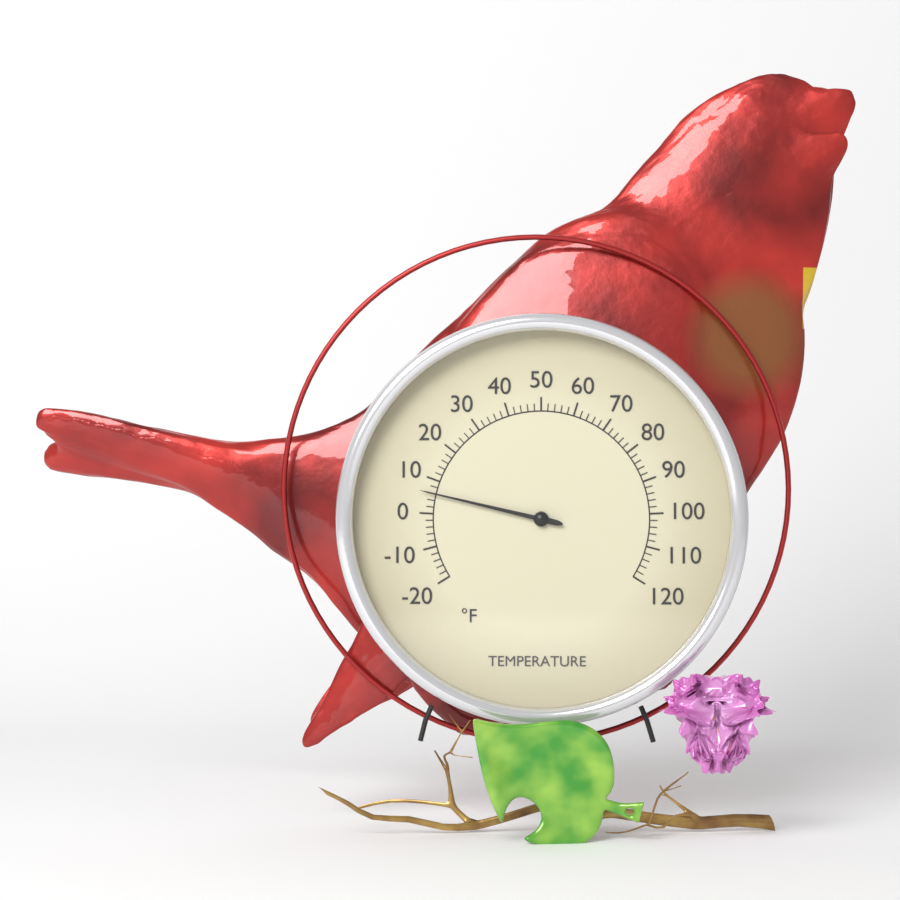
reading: 6 °F
